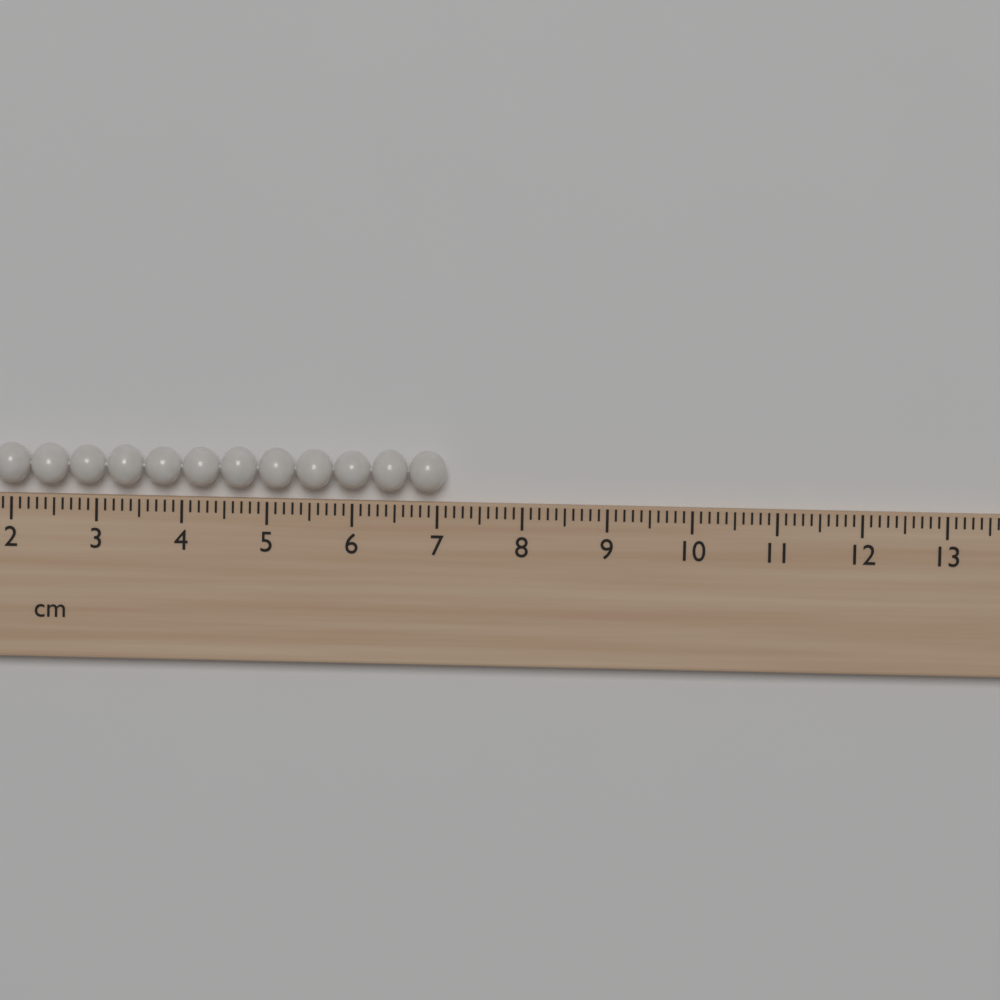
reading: 7.1 cm
